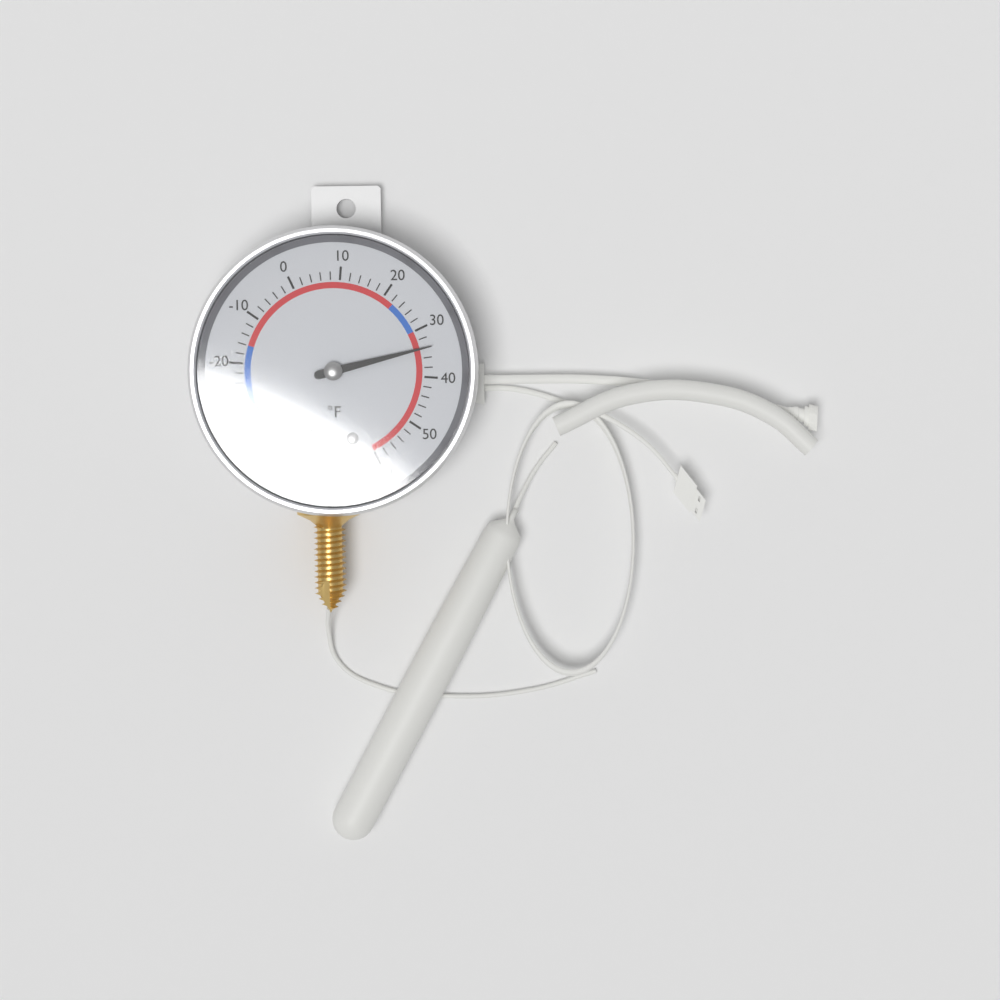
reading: 34 °F
